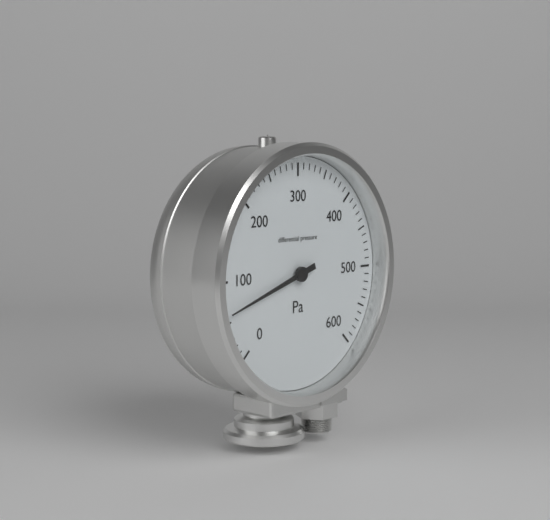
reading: 60 Pa
